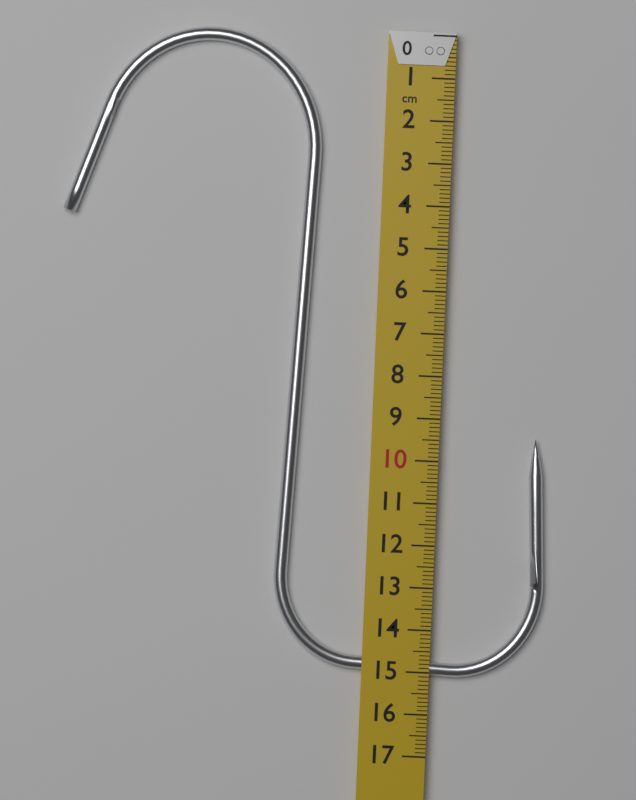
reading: 15.1 cm
